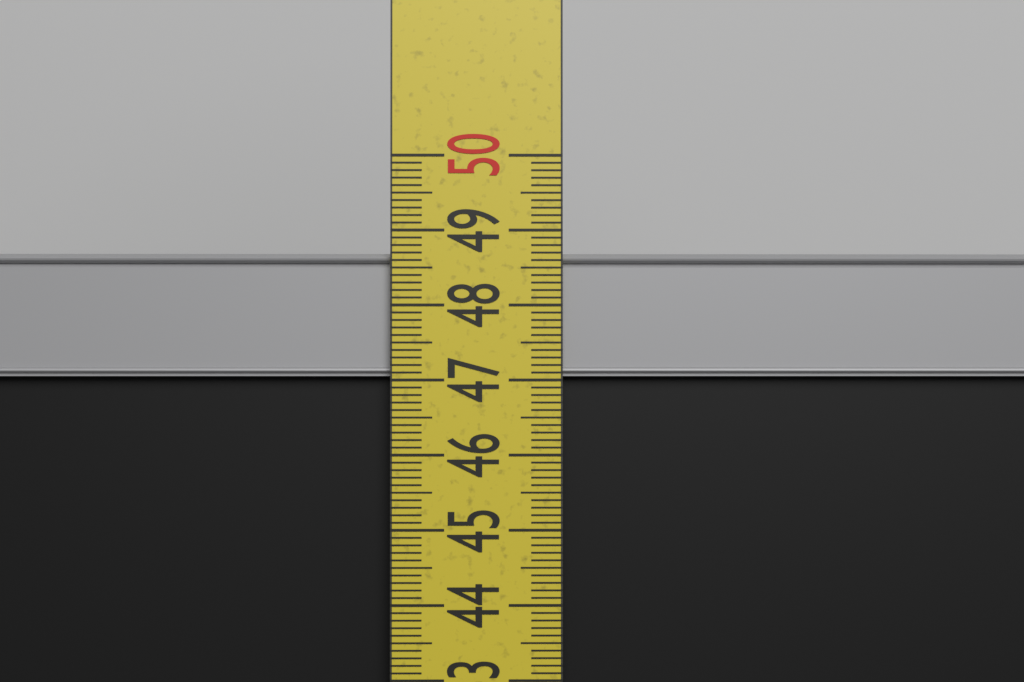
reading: 48.7 cm
